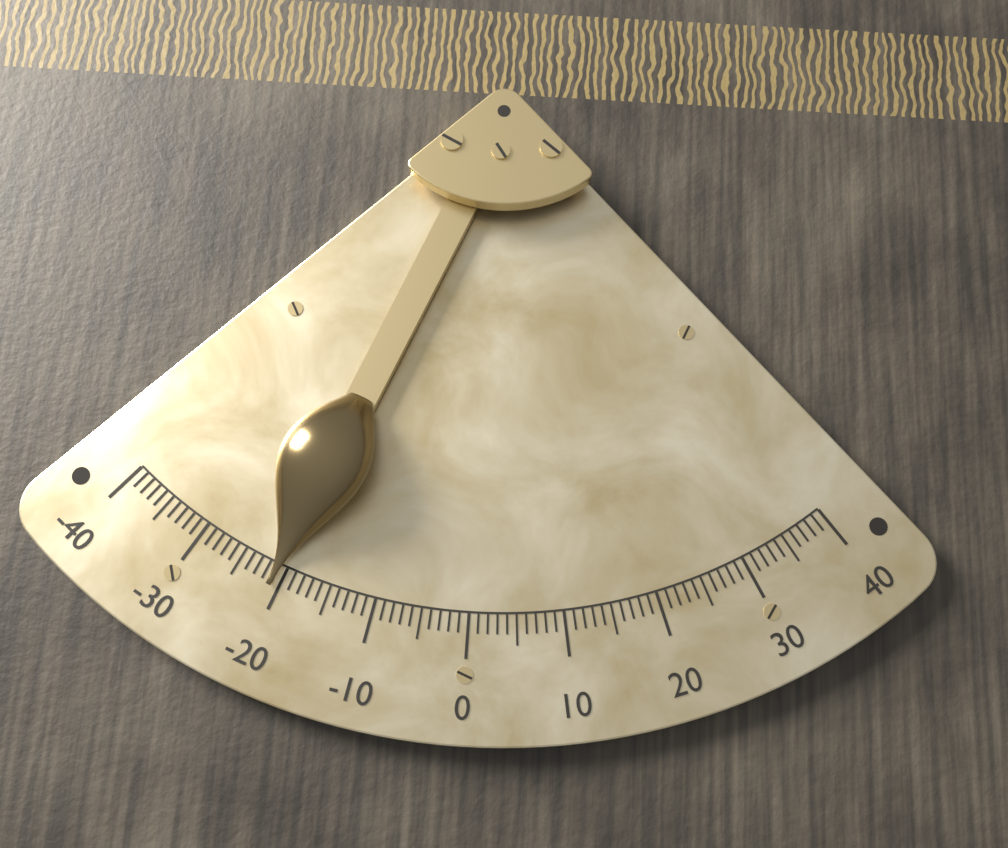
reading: -21 (no unit)
